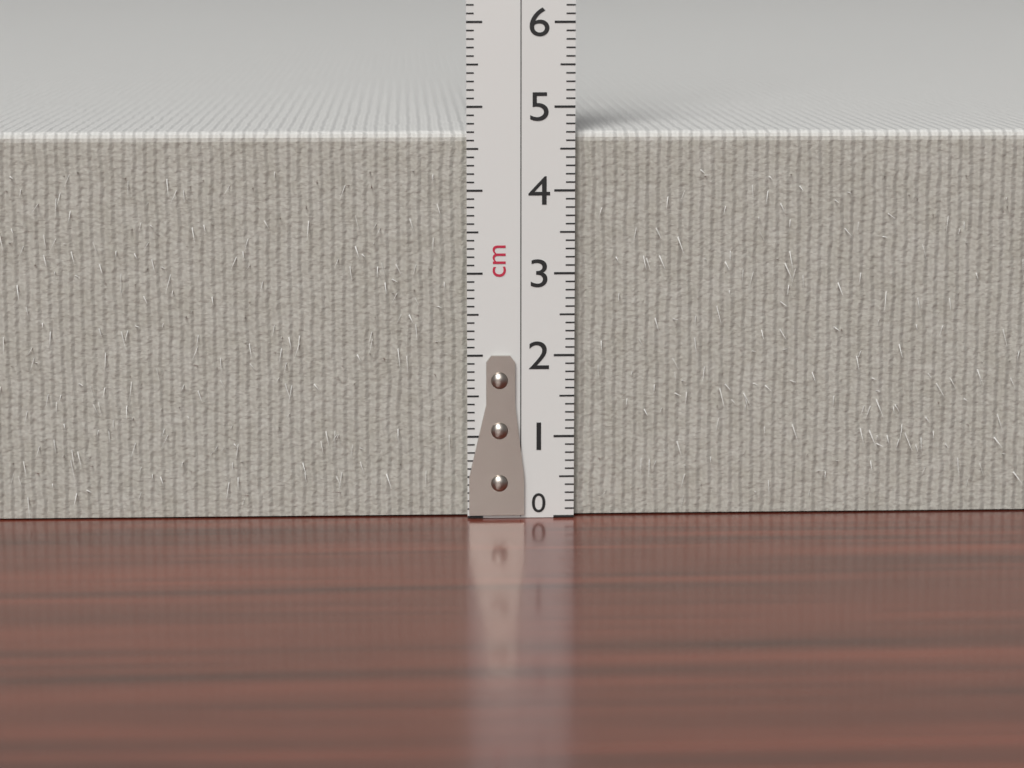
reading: 4.7 cm
